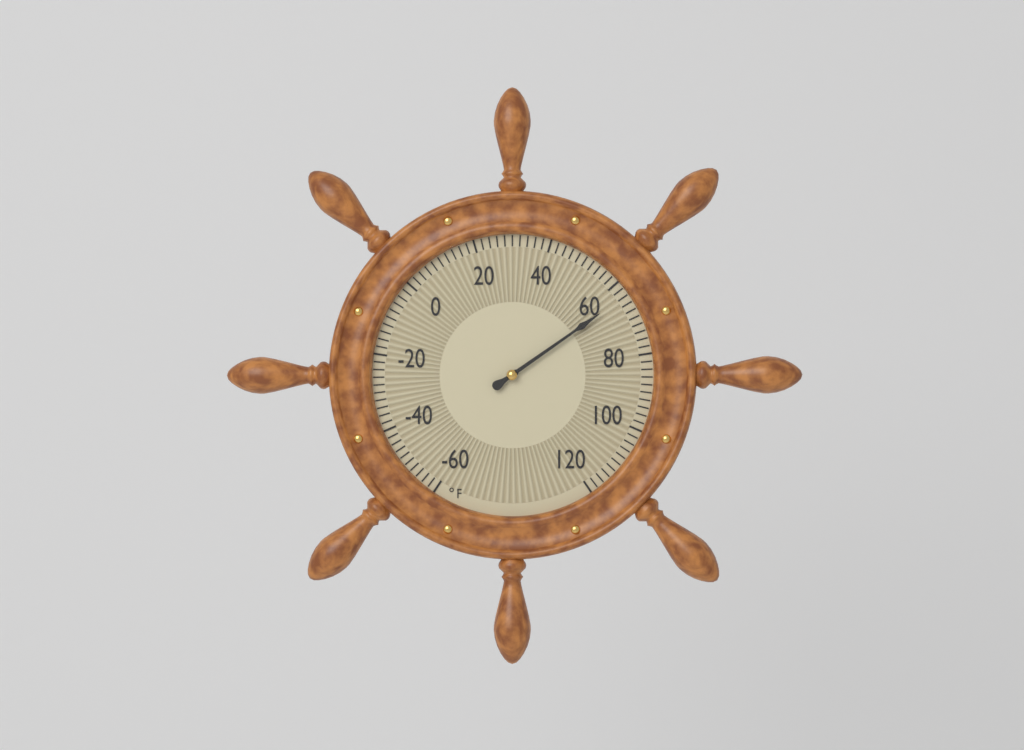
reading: 64 °F
